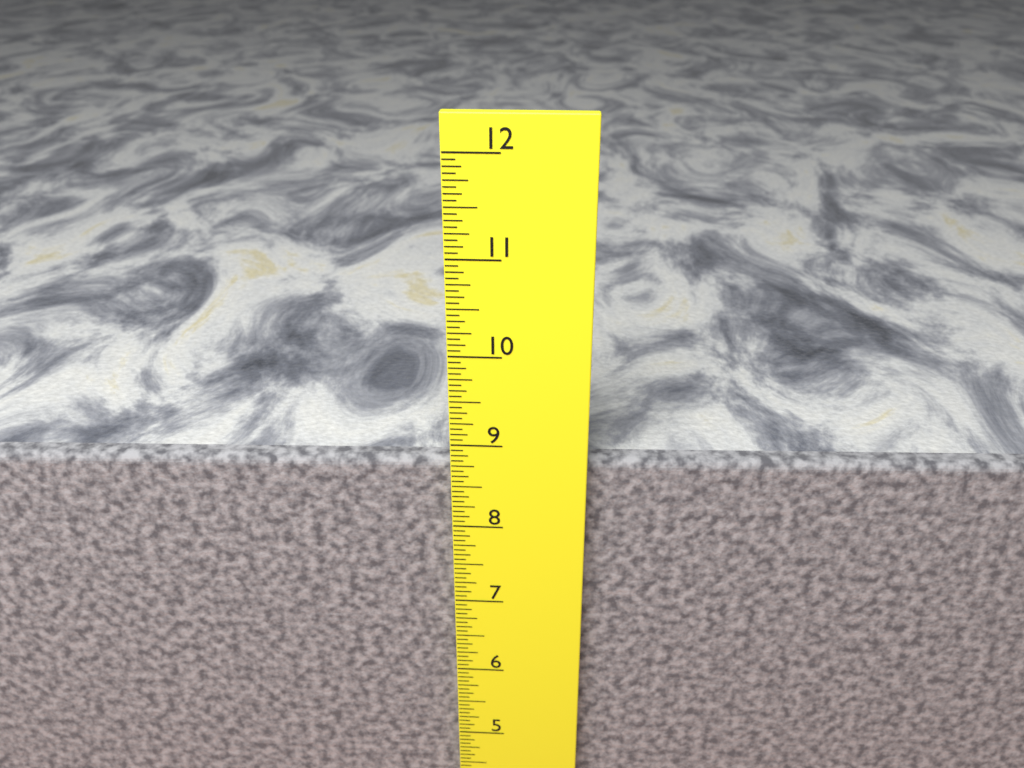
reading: 8.7500 in
